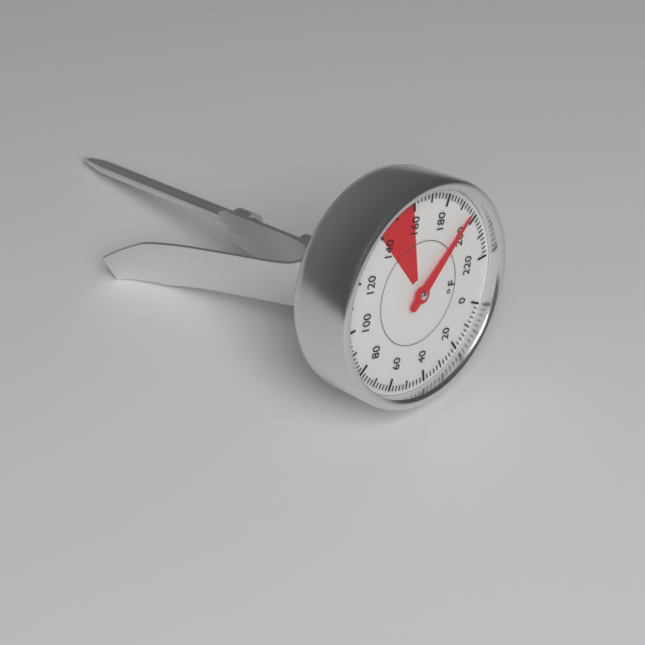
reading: 196 °F
